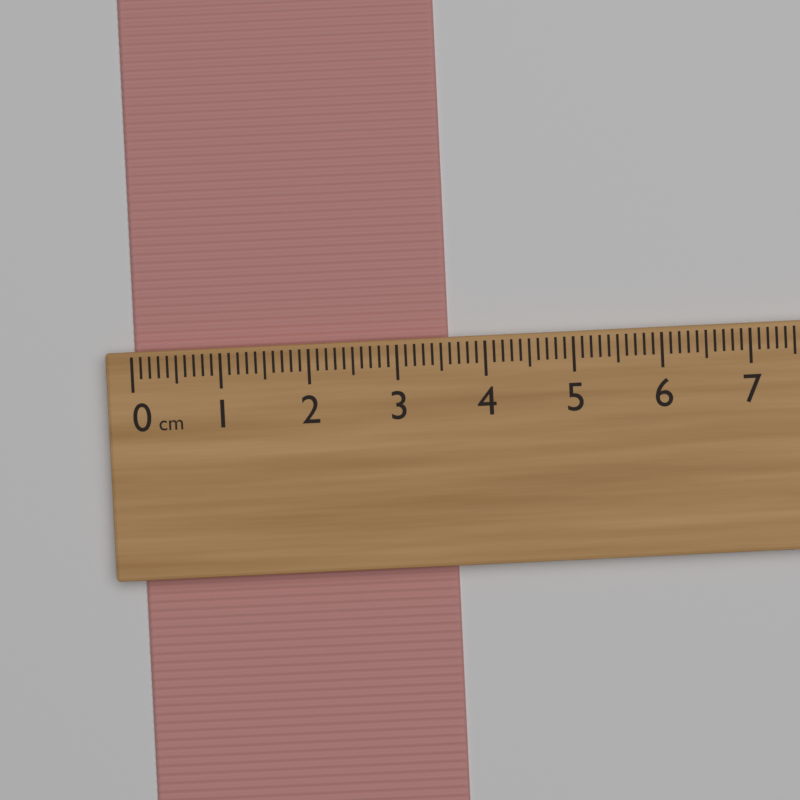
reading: 3.6 cm
